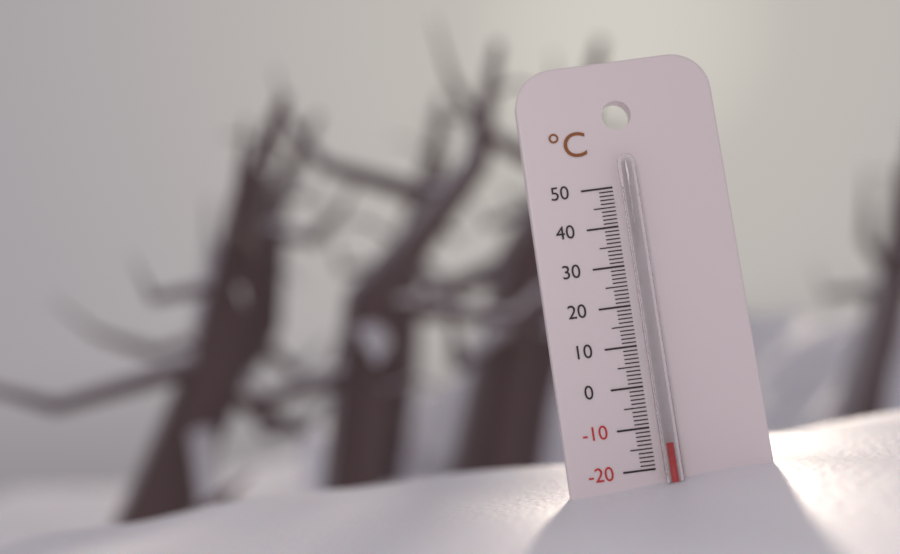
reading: -14 °C
